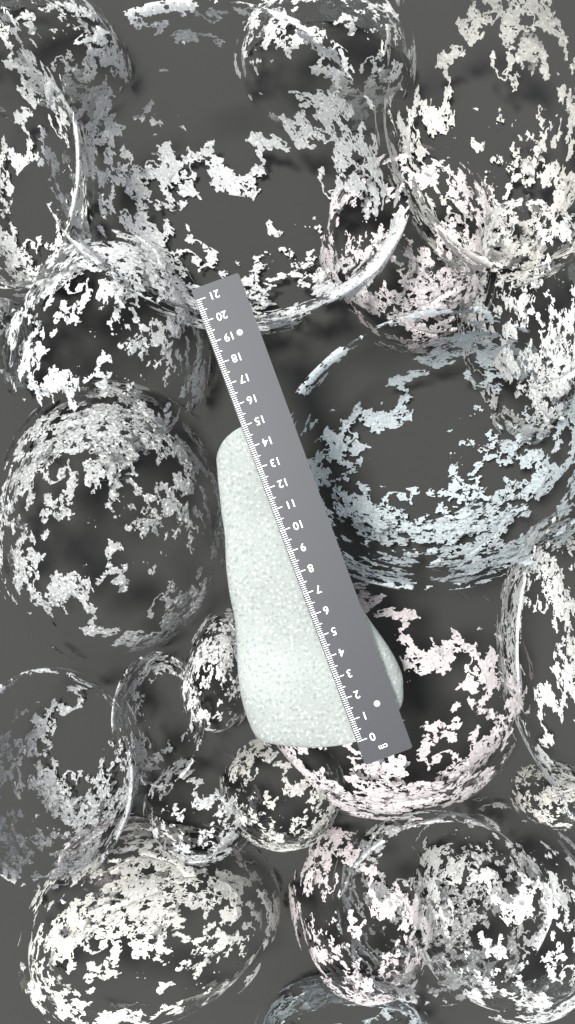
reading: 15.0 cm
